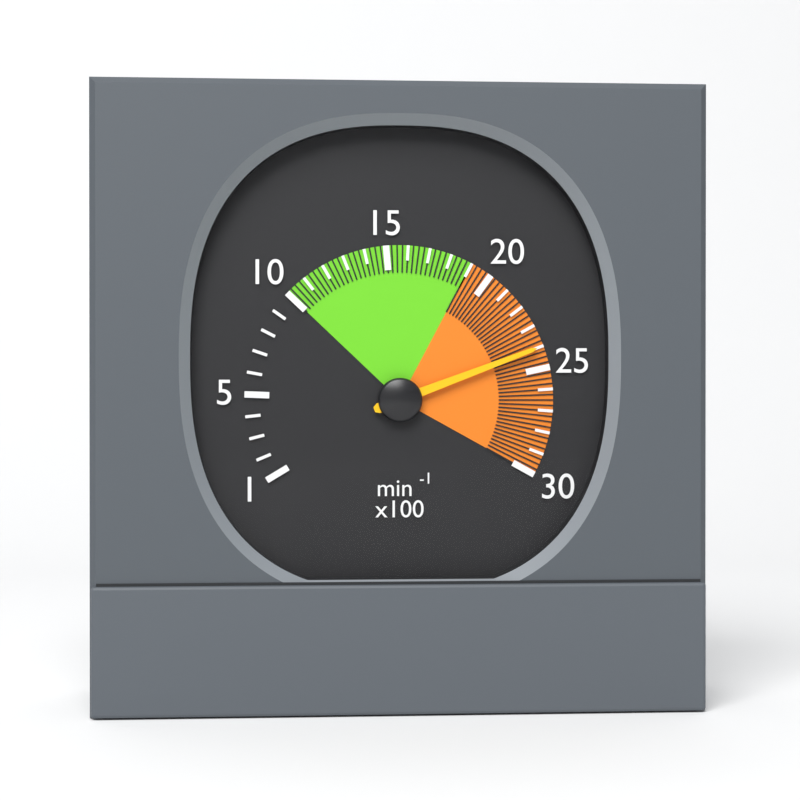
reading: 2400 min⁻¹
